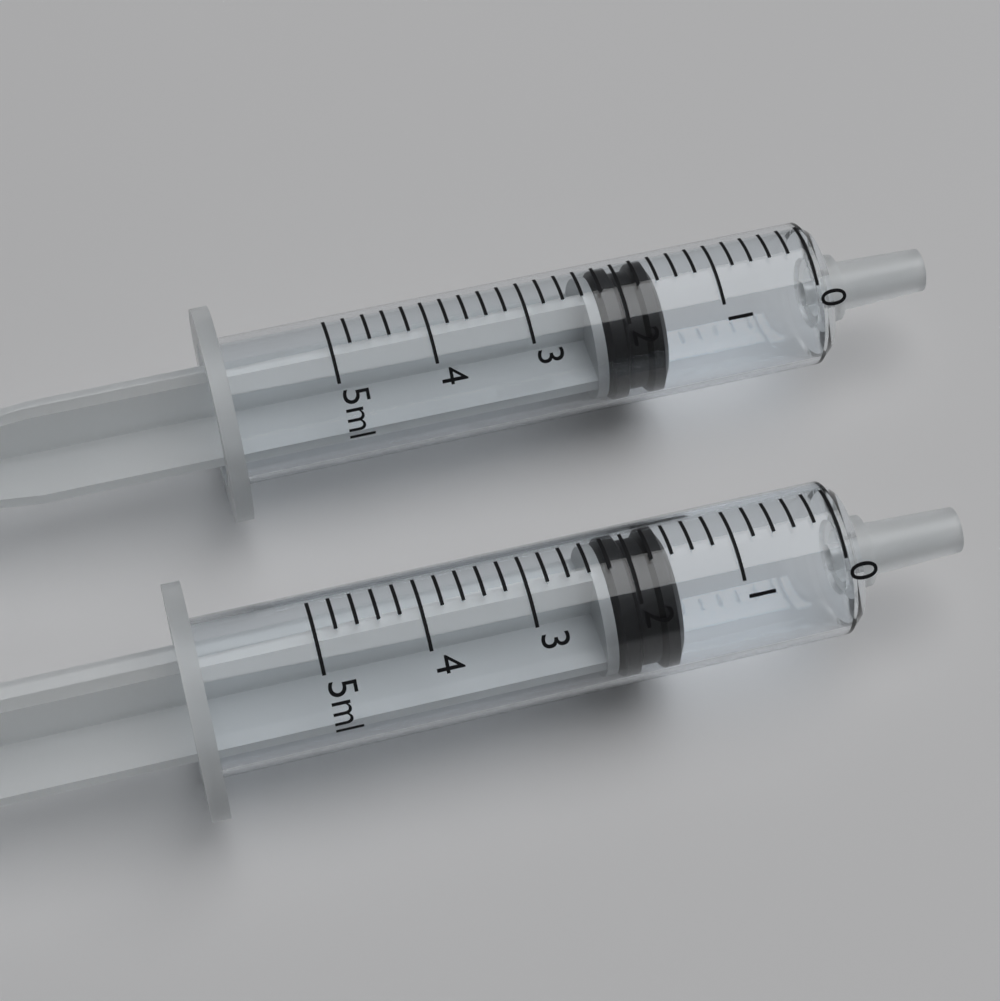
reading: 1.6 ml
